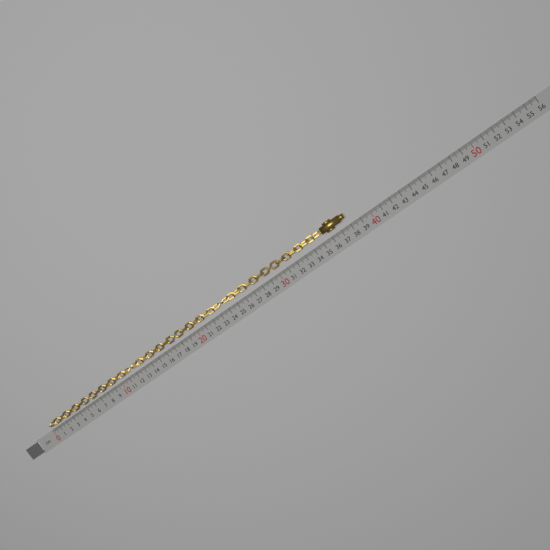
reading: 37.9 cm
